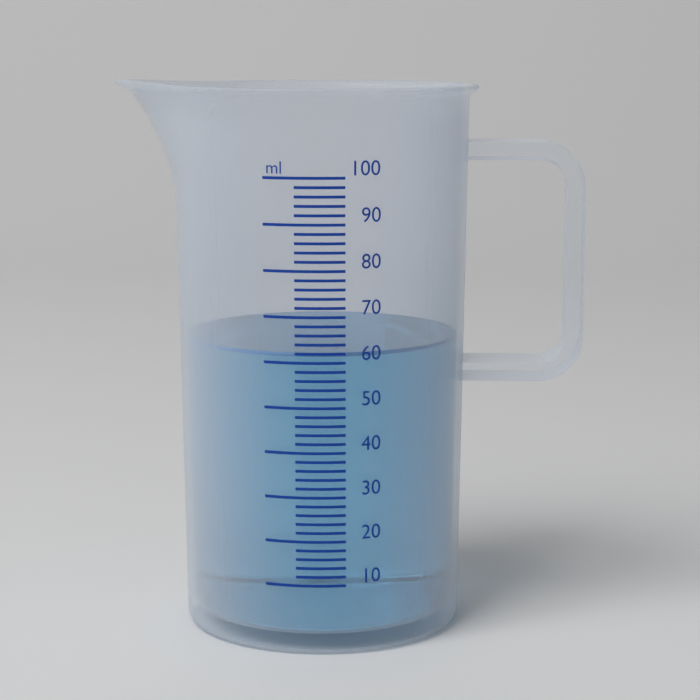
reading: 62 ml
